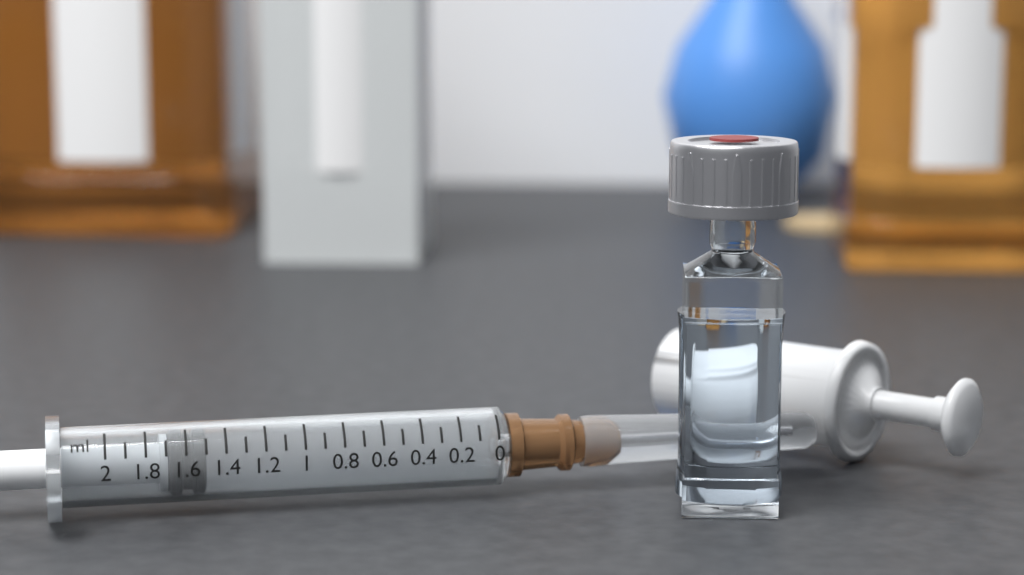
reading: 1.5 ml
